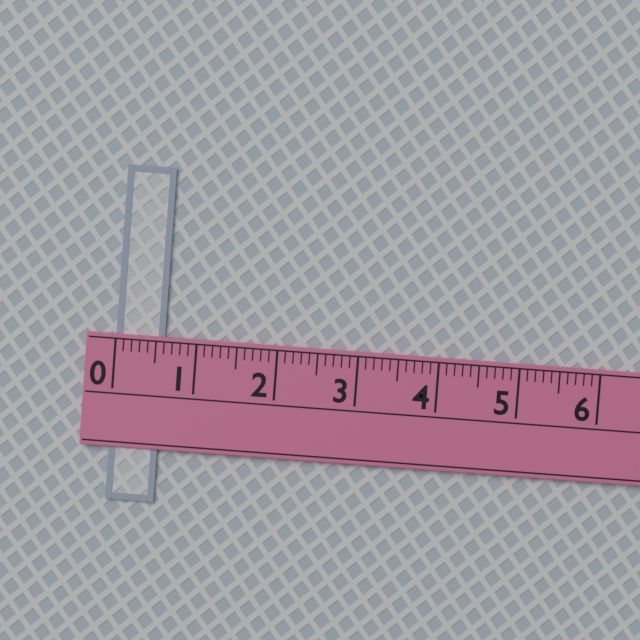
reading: 0.6 (no unit)
